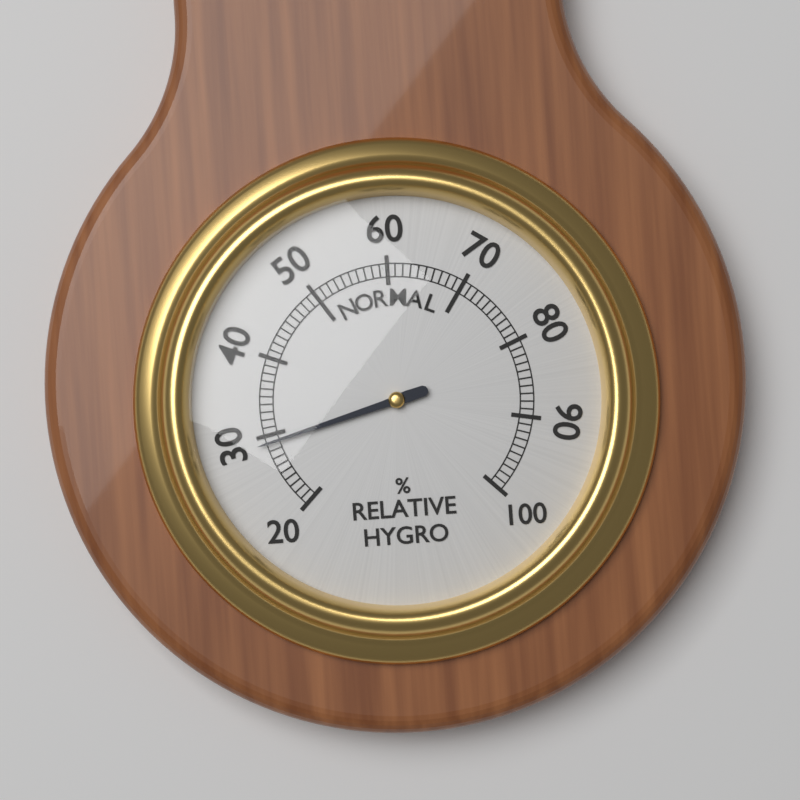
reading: 29 %
